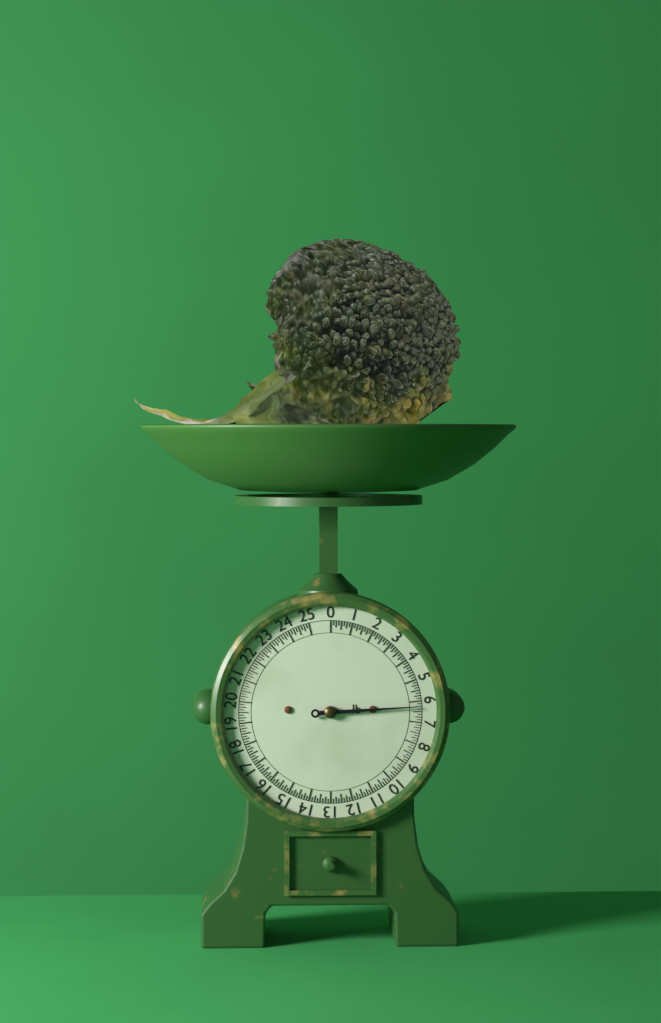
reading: 6.250 lb
